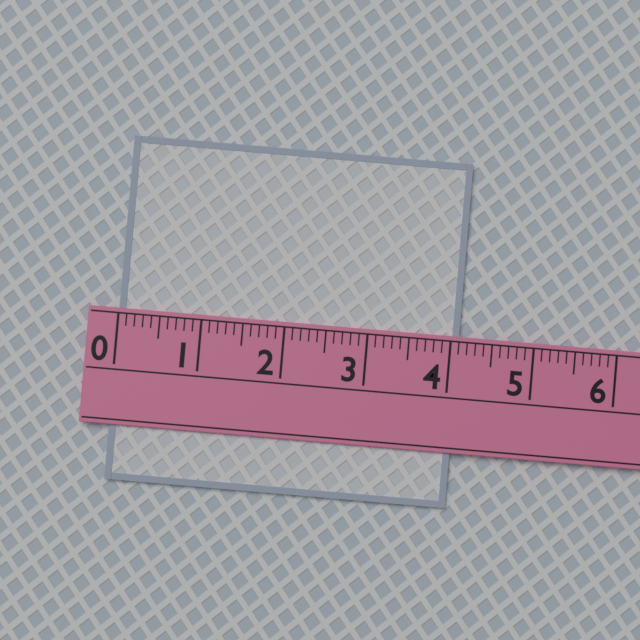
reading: 4.1 (no unit)
